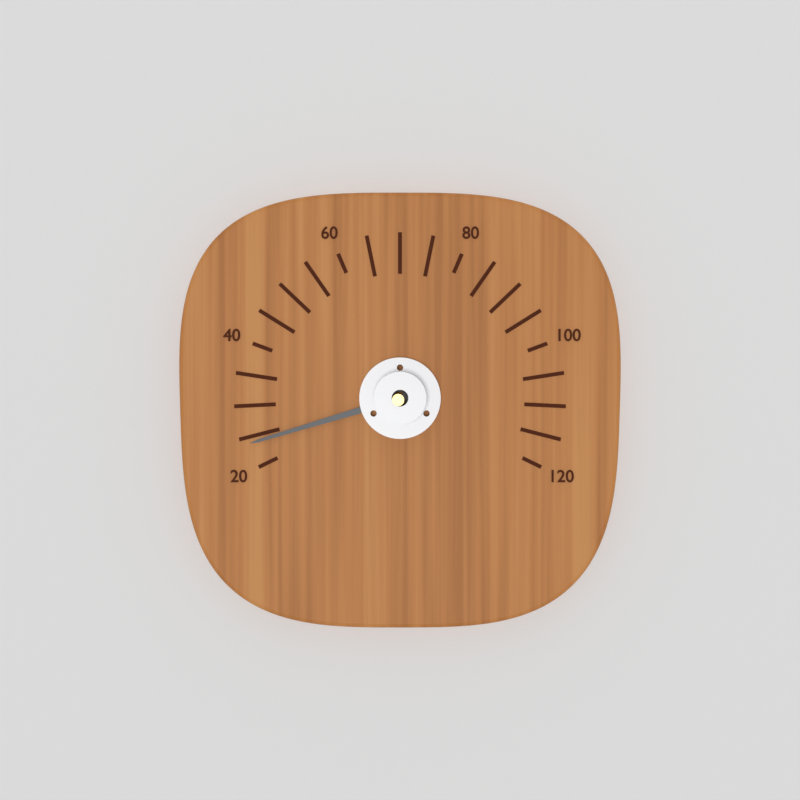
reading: 24 (no unit)
